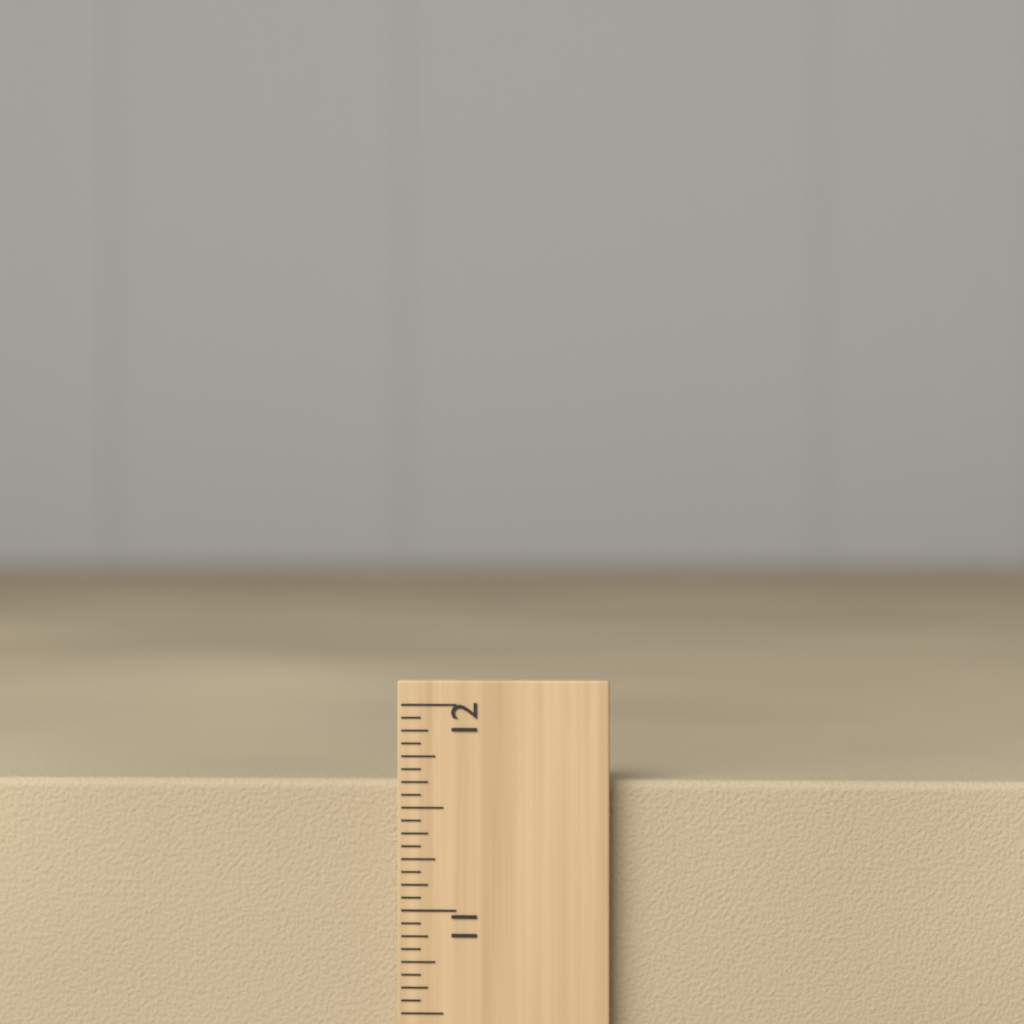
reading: 11.6250 inch
